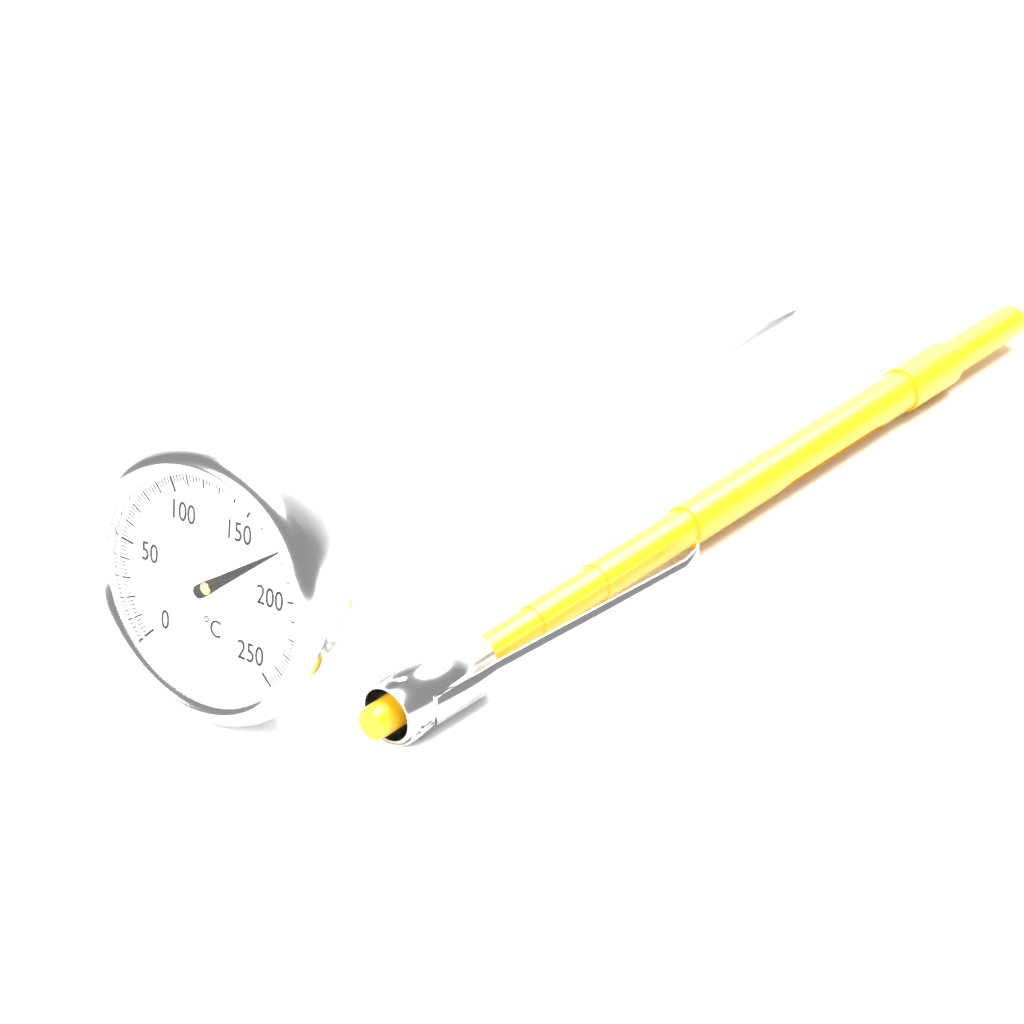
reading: 174 °C
